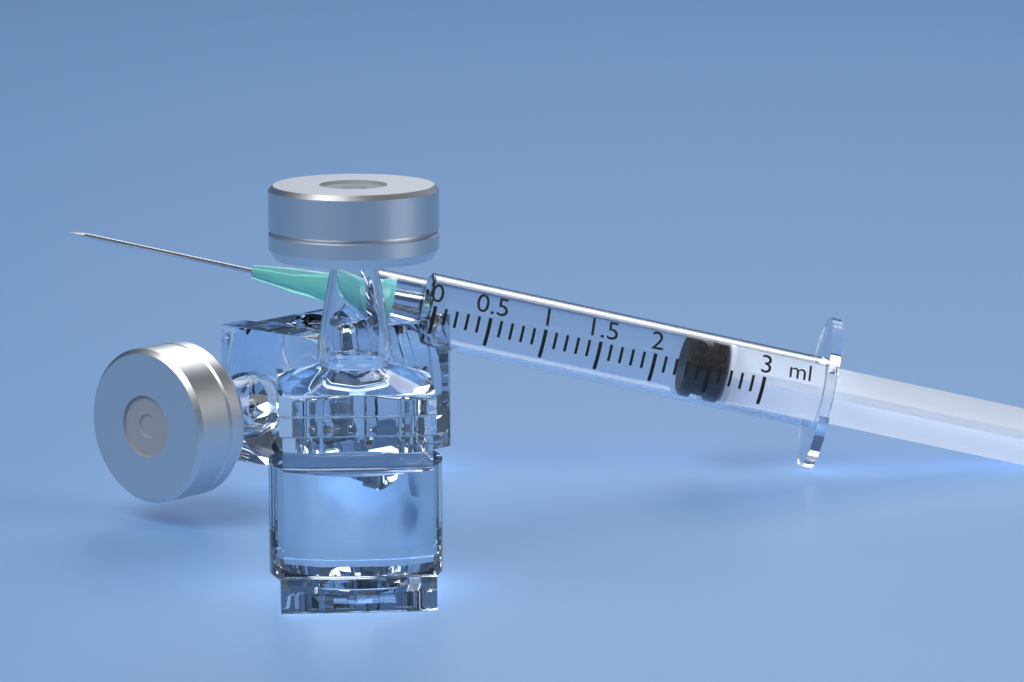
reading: 2.3 ml
